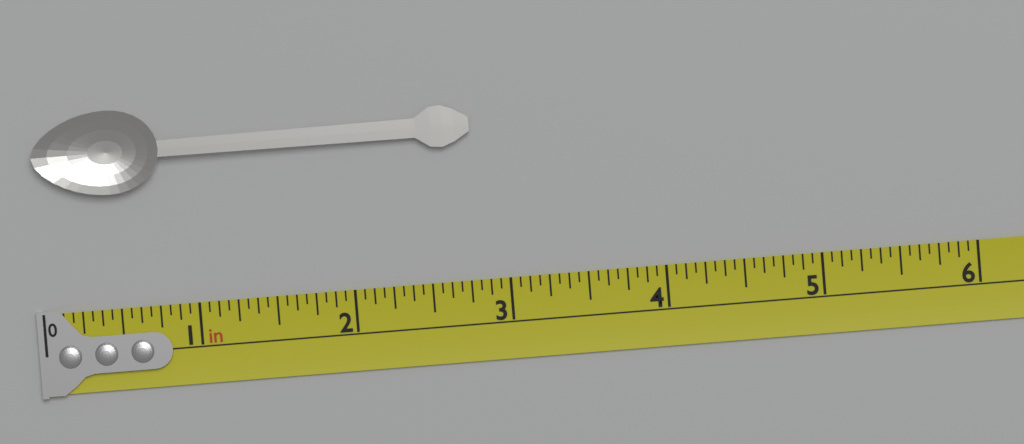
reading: 2.8125 in
